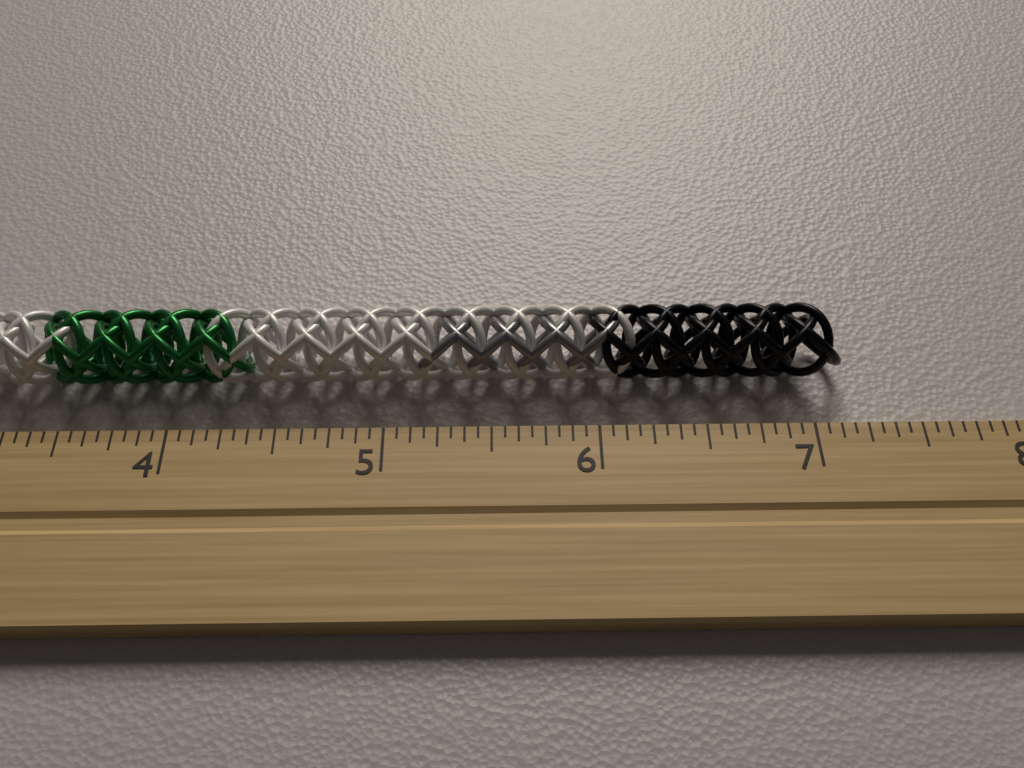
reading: 7.1875 inch
